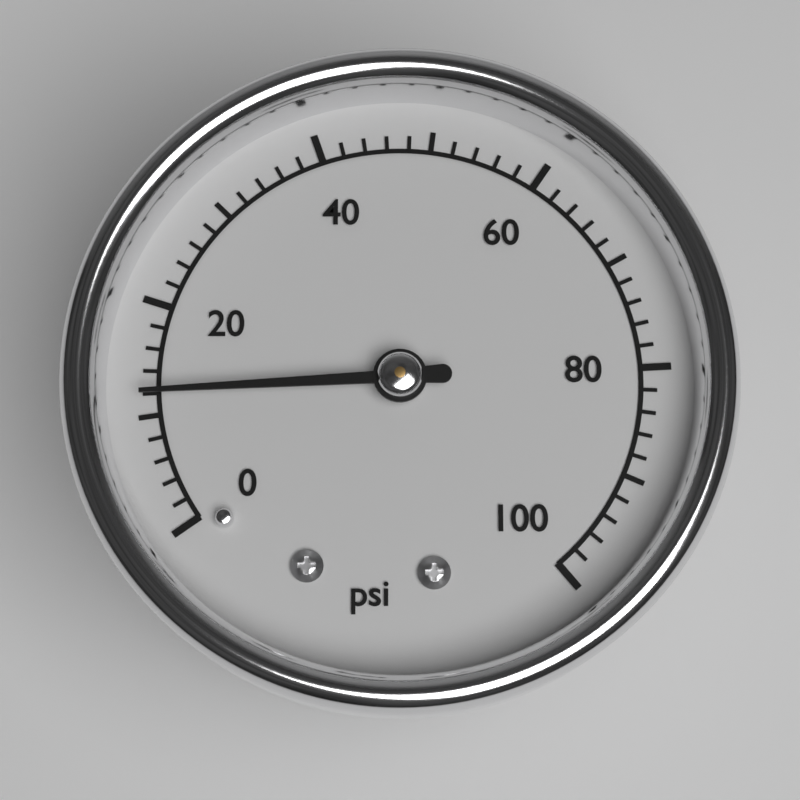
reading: 12 psi
